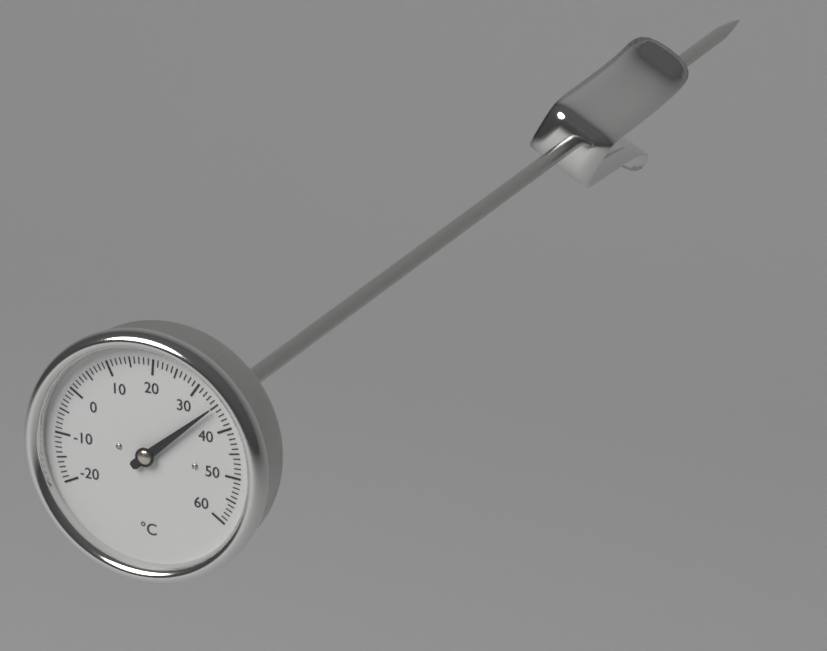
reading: 35 °C
